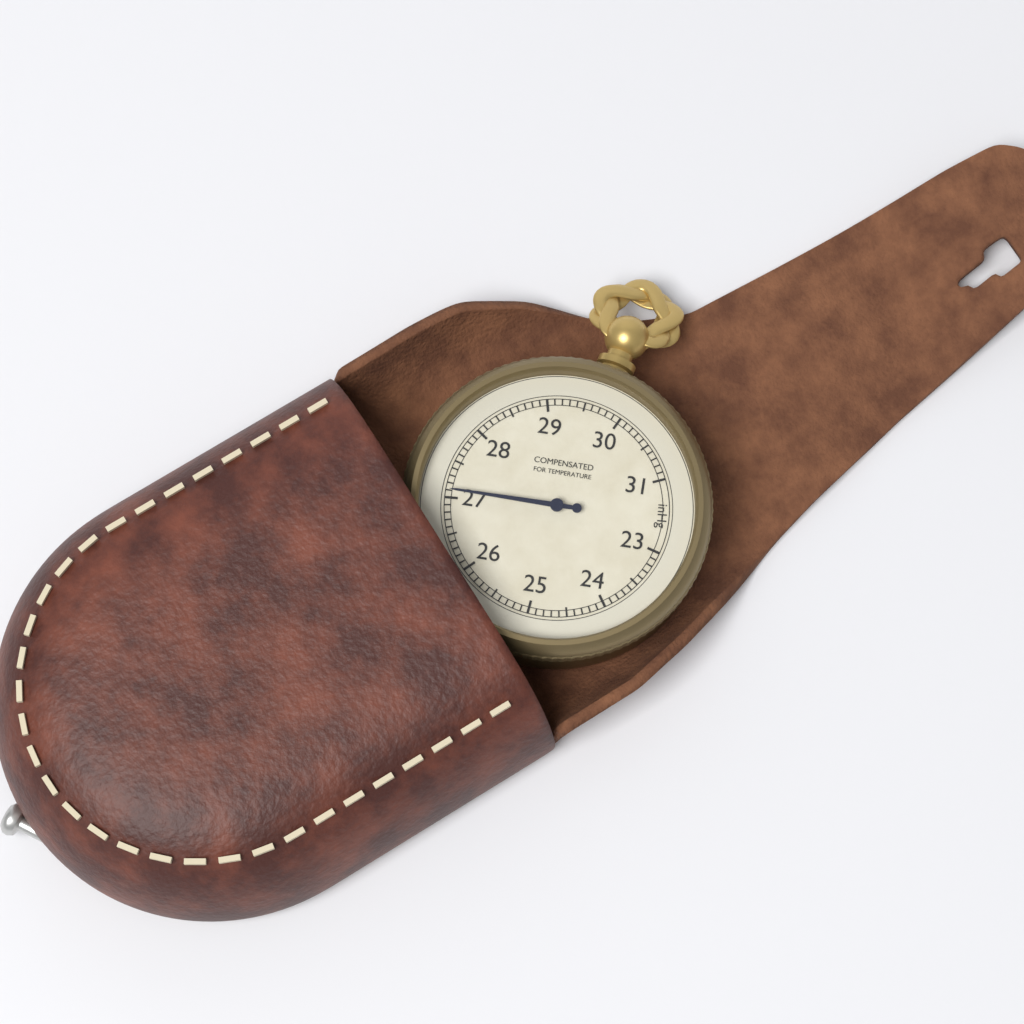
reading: 27.1 inHg
